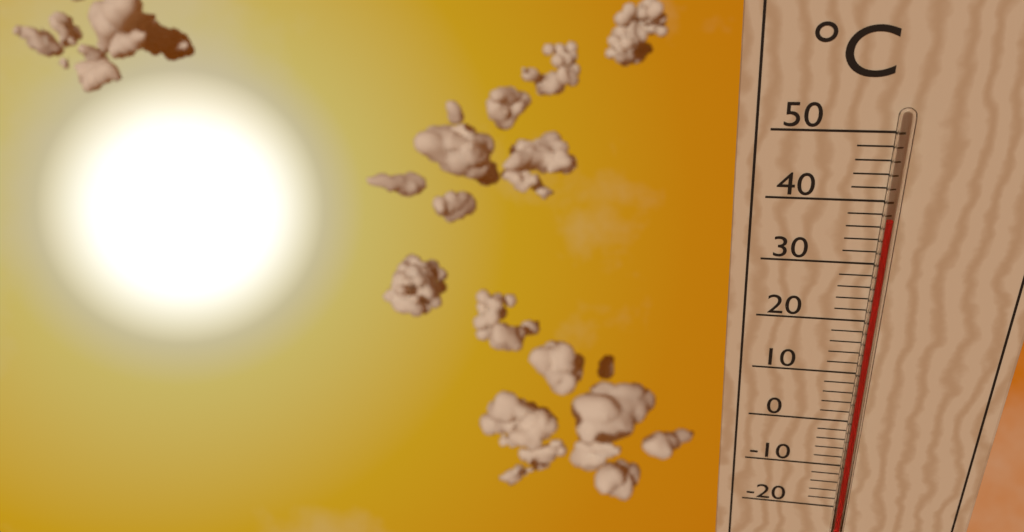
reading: 38 °C
